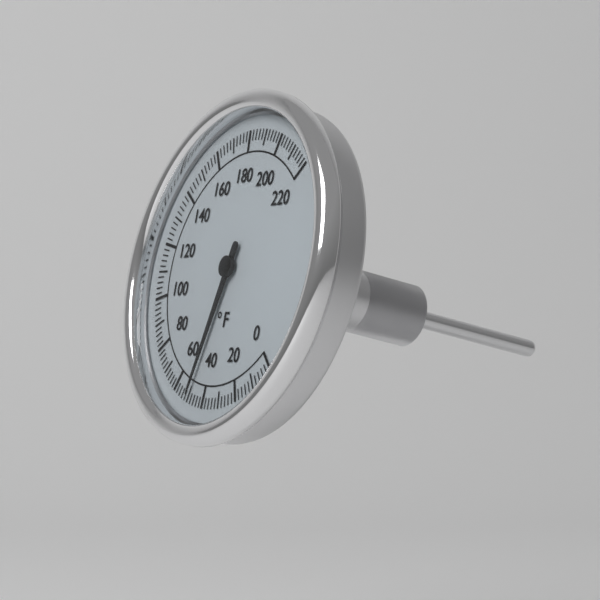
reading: 50 °F
